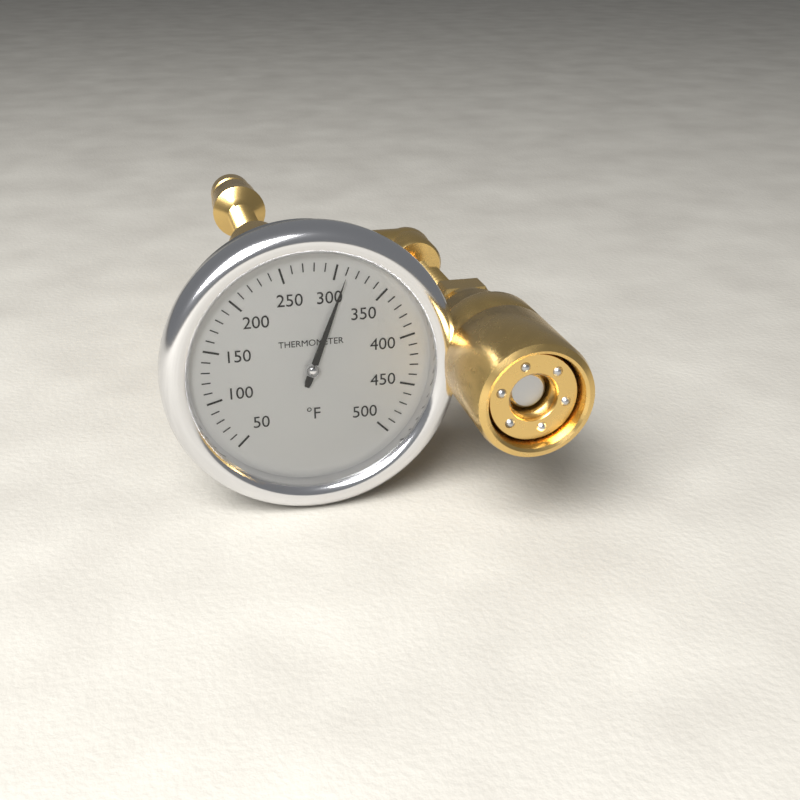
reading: 310 °F
